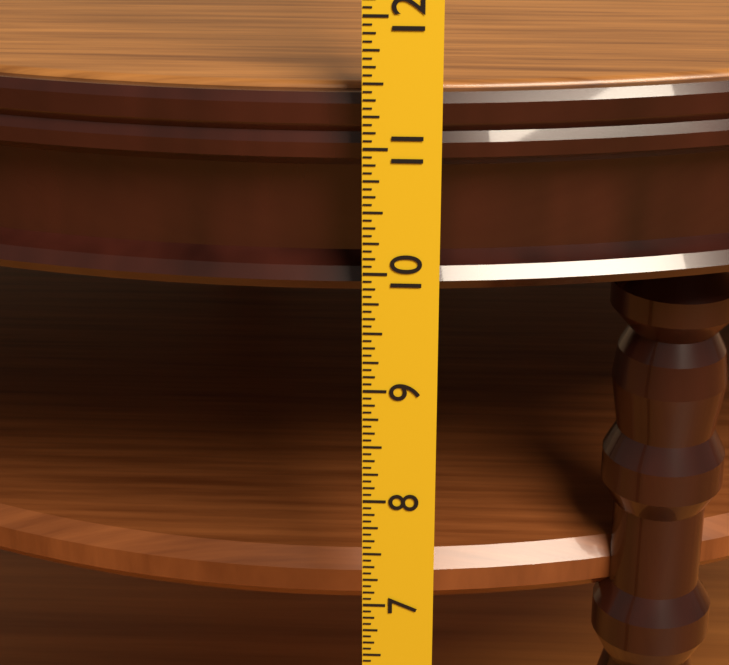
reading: 11.3750 in
